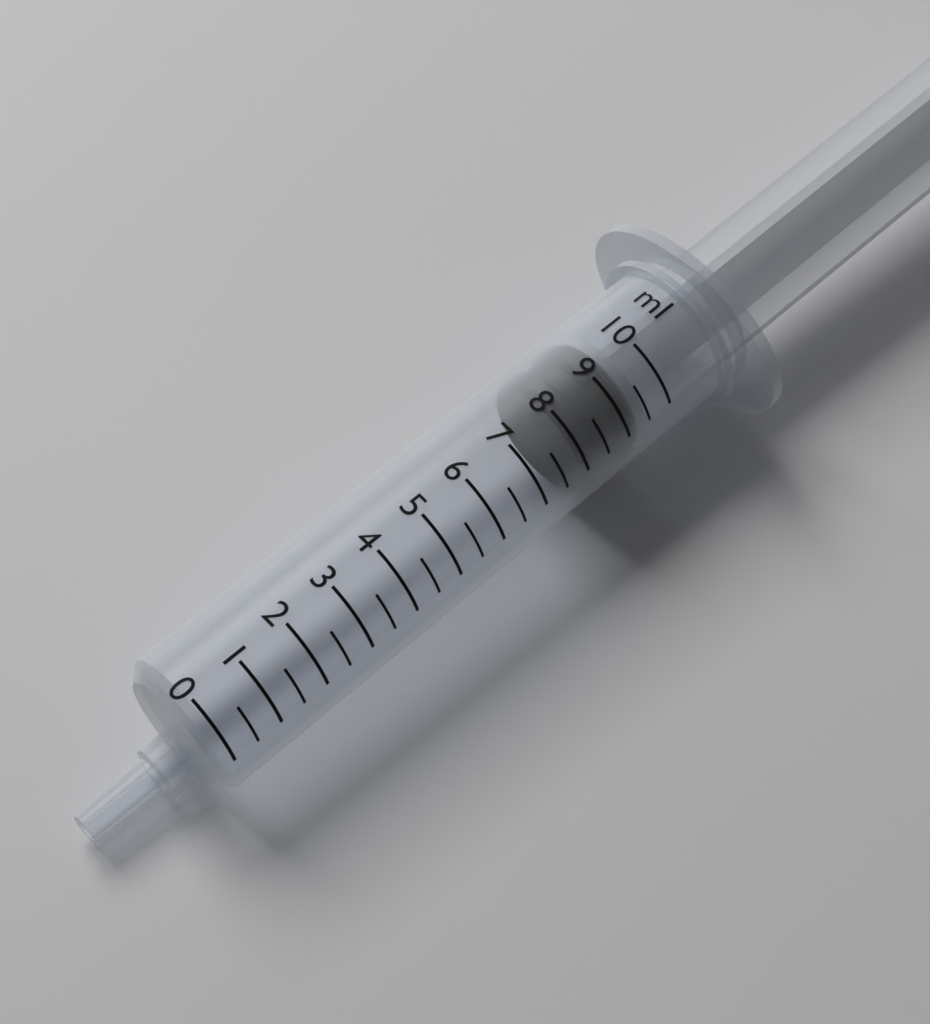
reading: 8.0 ml
